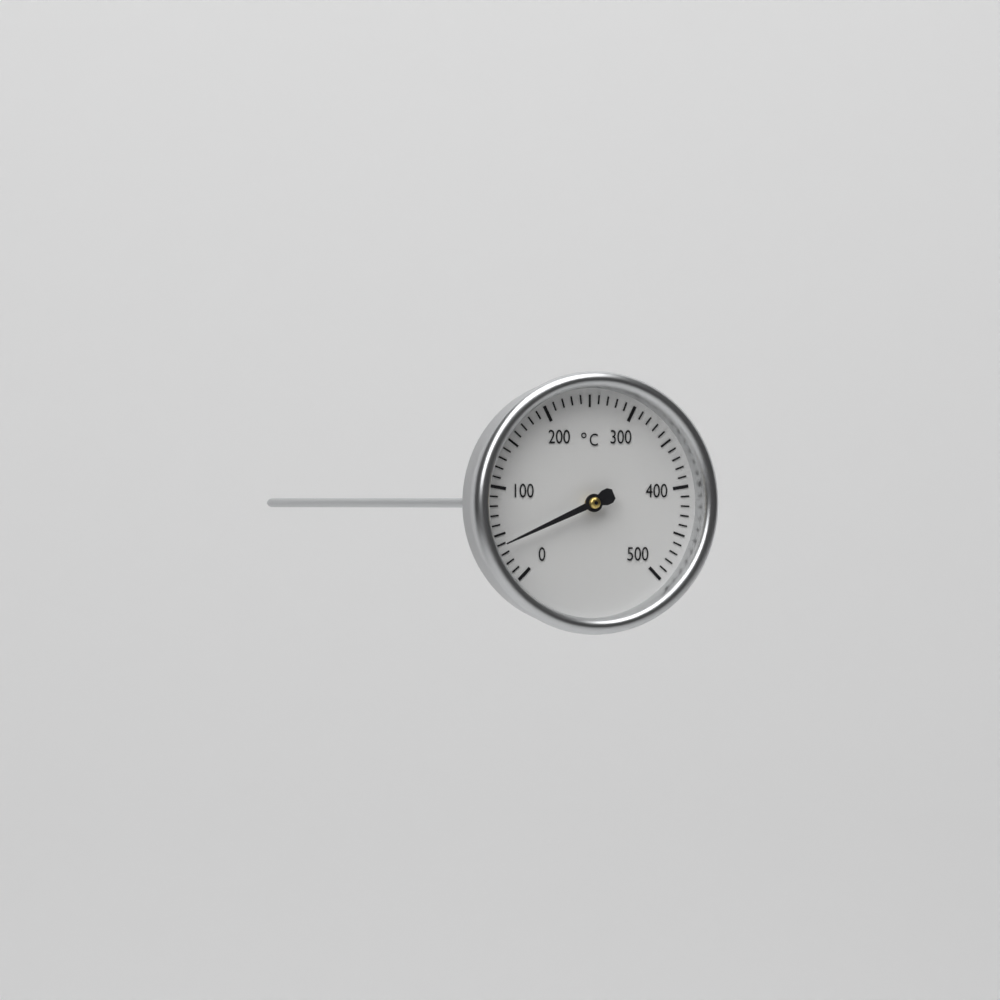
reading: 40 °C
